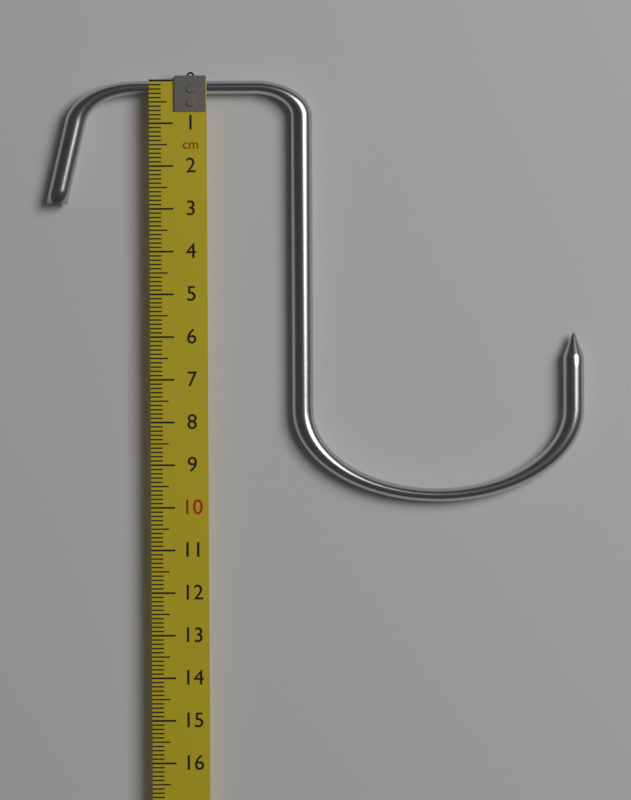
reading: 9.9 cm
